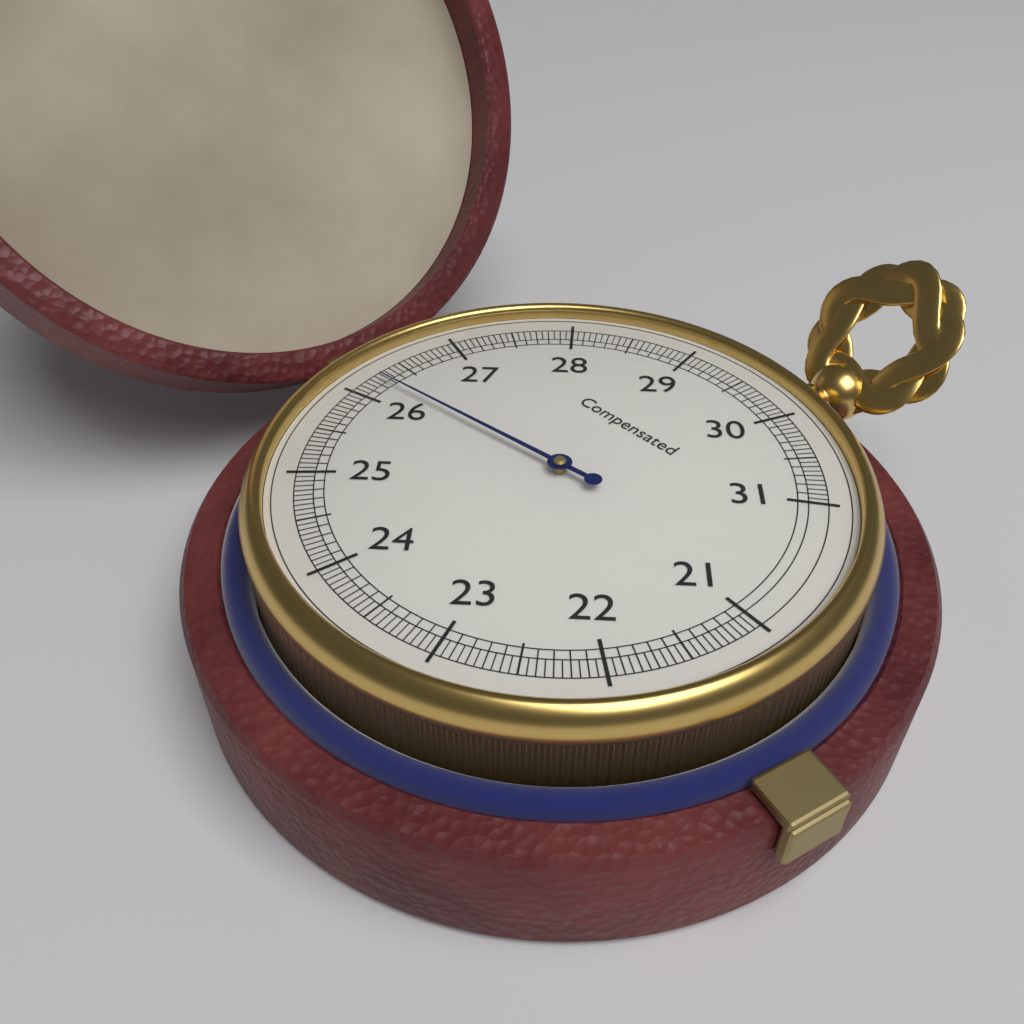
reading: 26.25 (no unit)
